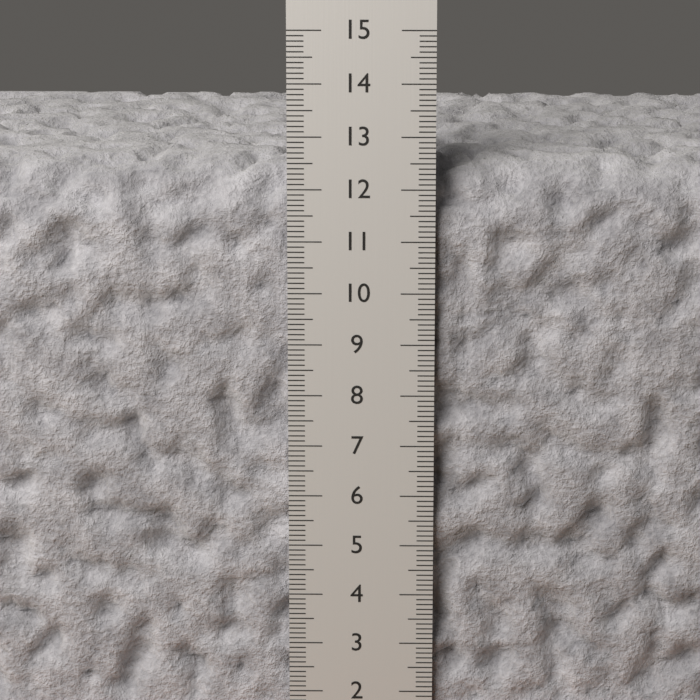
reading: 12.5 cm
